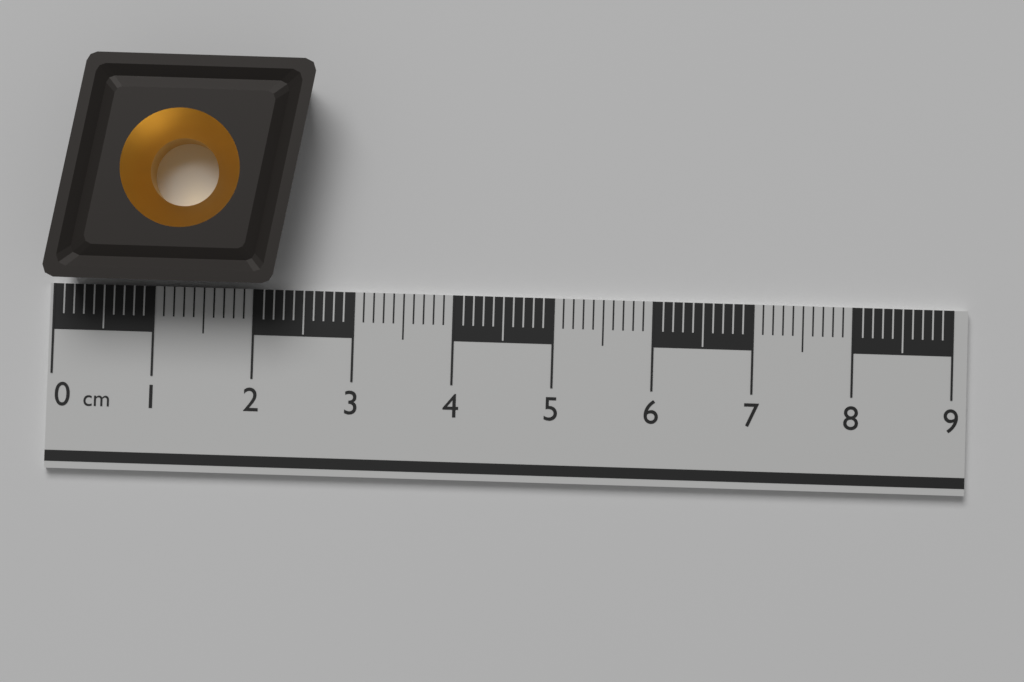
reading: 2.6 cm
